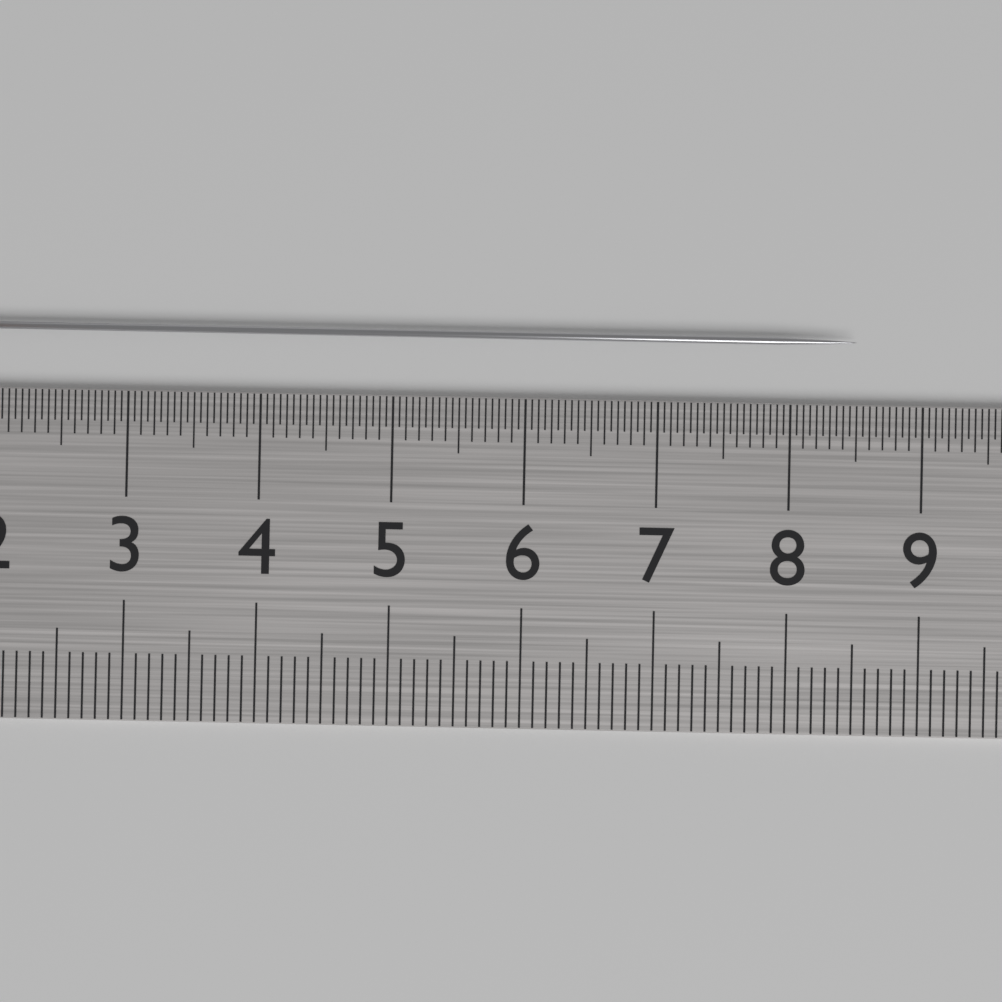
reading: 8.50 cm
